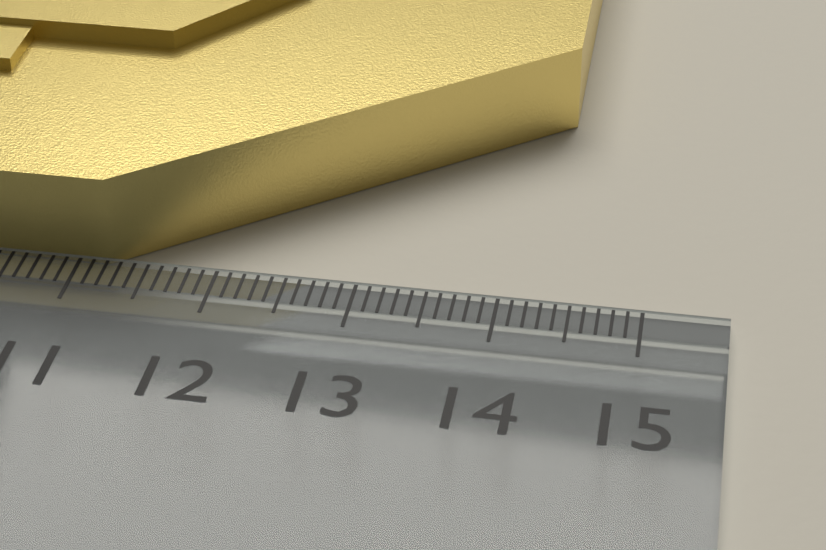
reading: 14.3 cm
